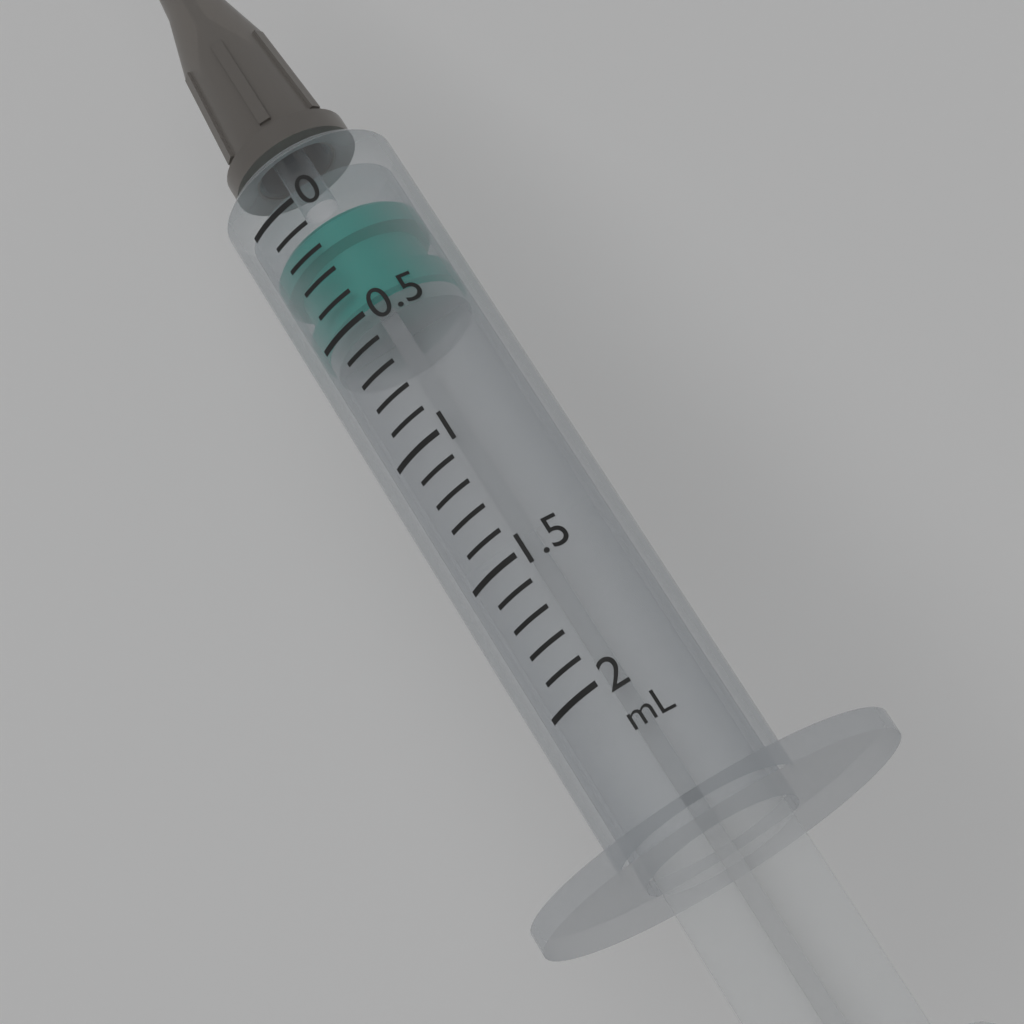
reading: 0.1 mL
